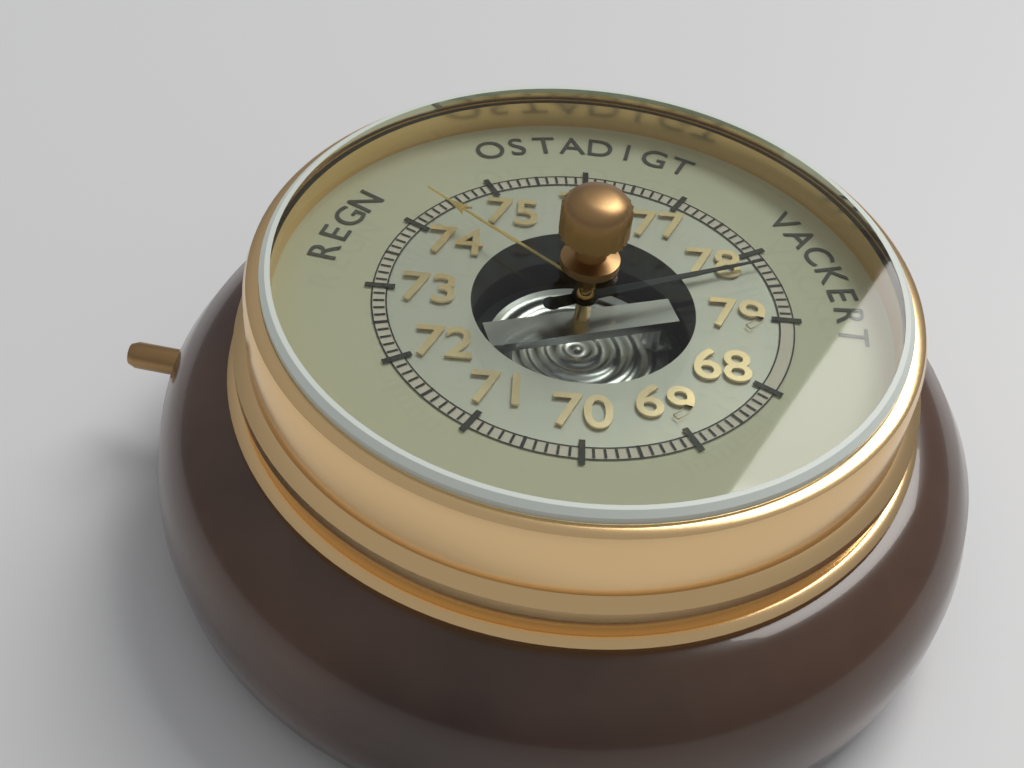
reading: 78.2 (no unit)
